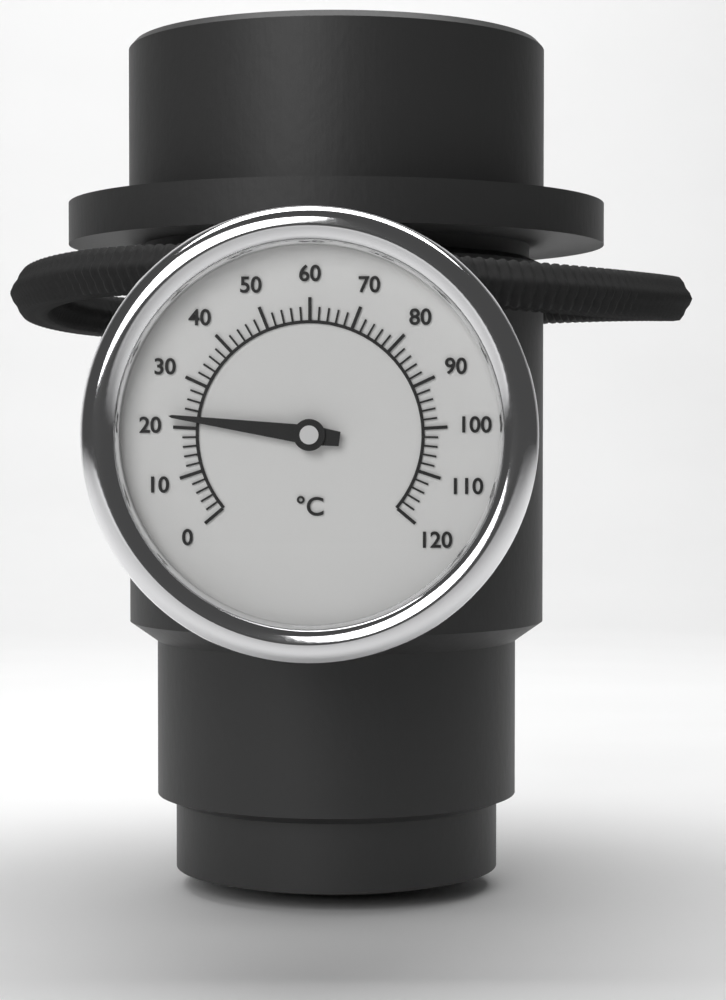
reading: 22 °C
